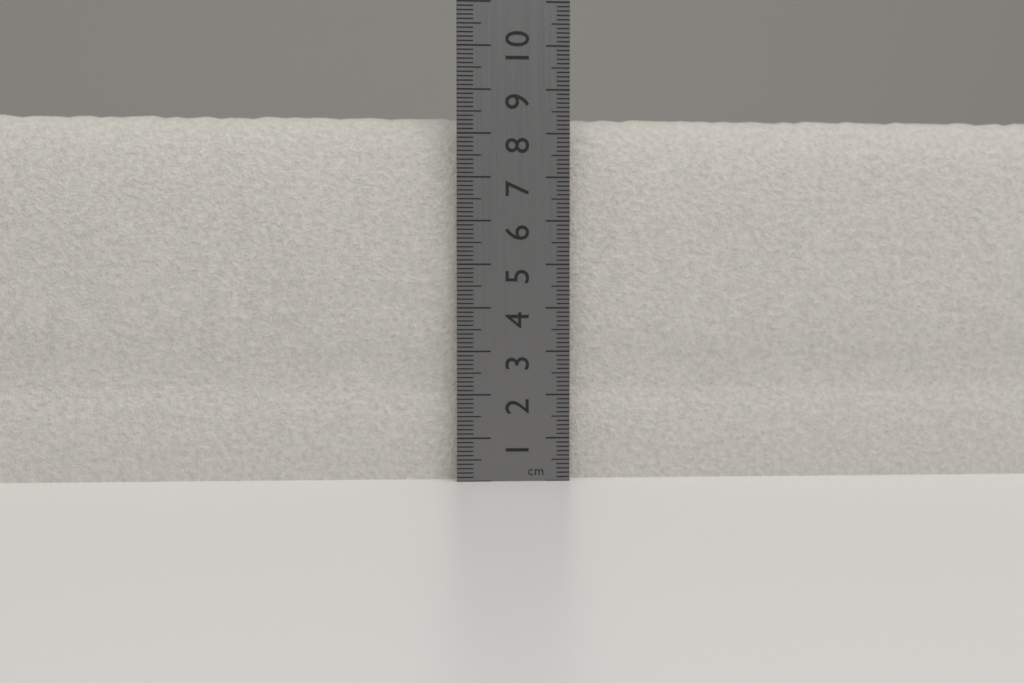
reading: 8.5 cm
